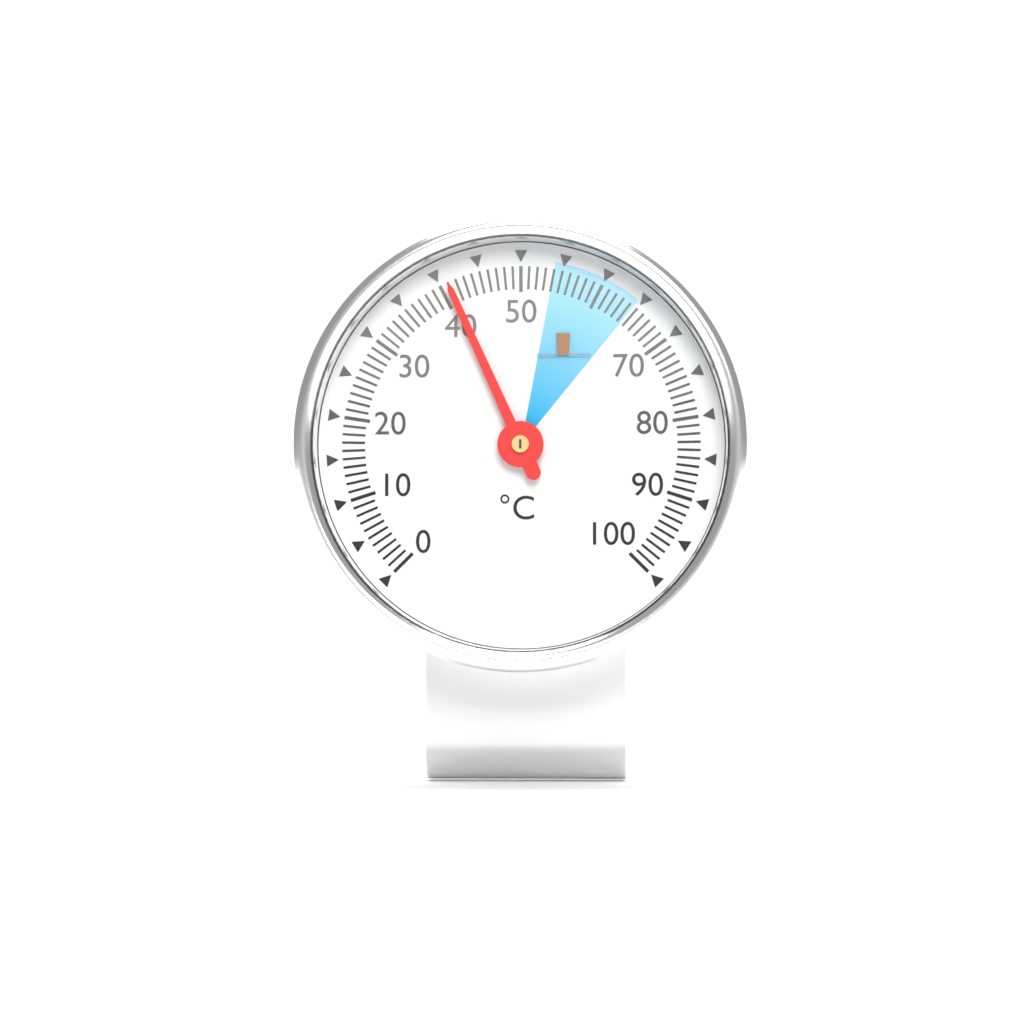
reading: 41 °C
